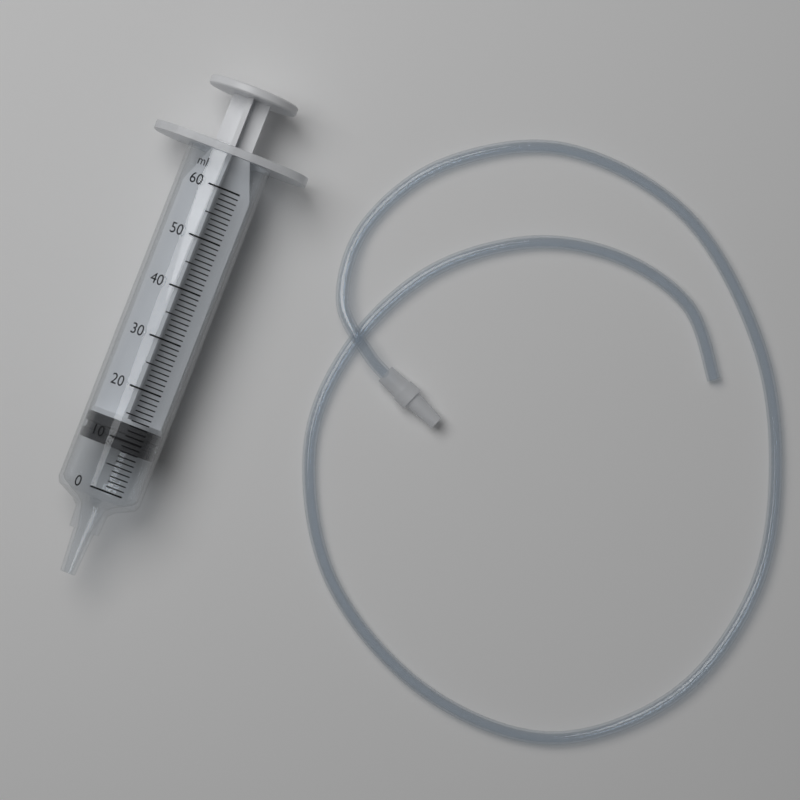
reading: 8 ml
